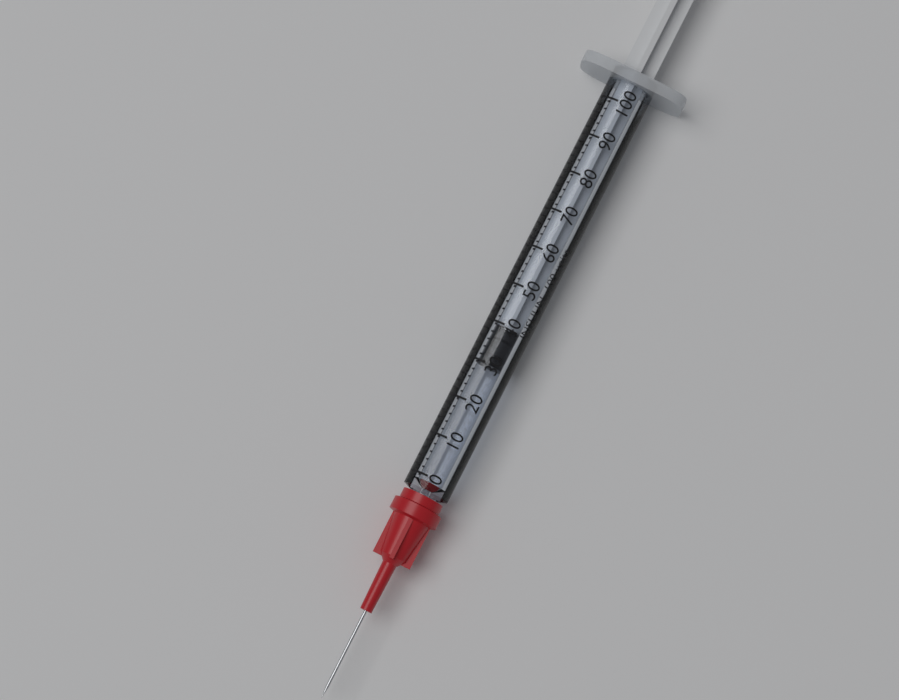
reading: 30 units
